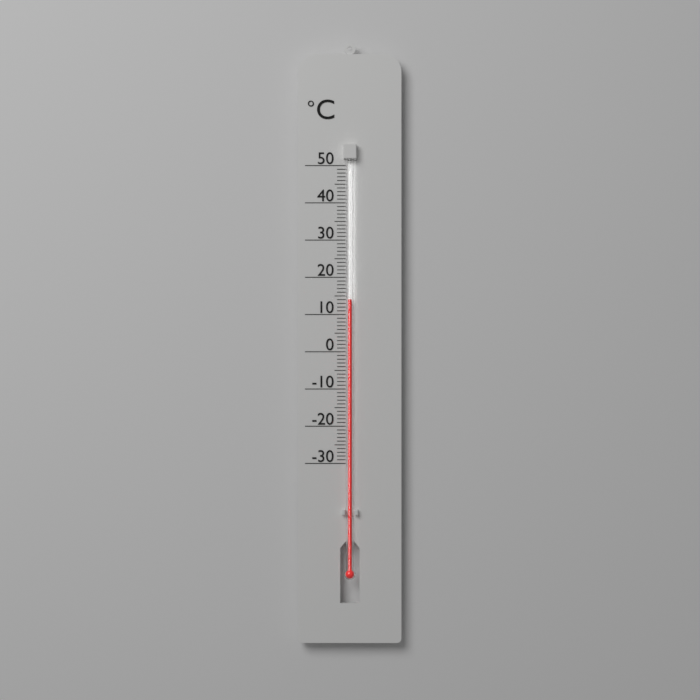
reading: 14 °C
